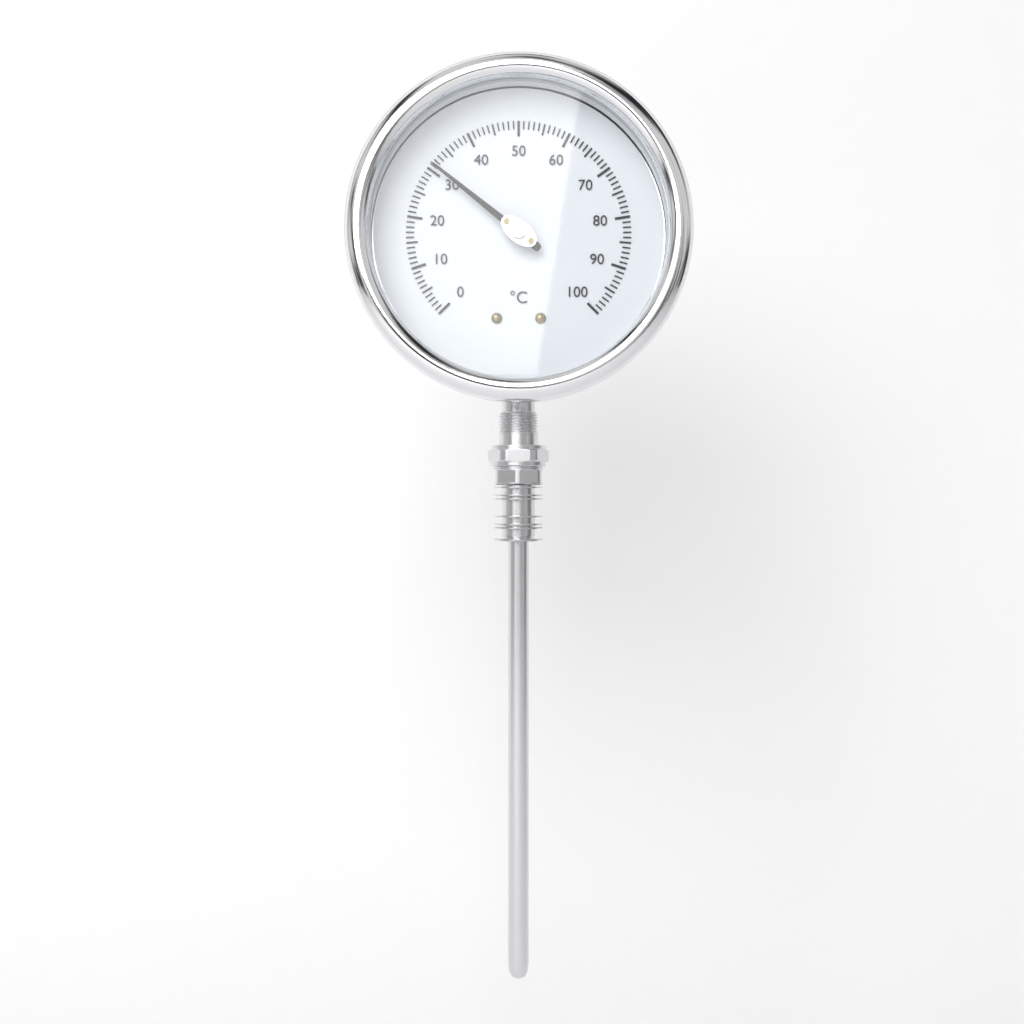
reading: 31 °C
